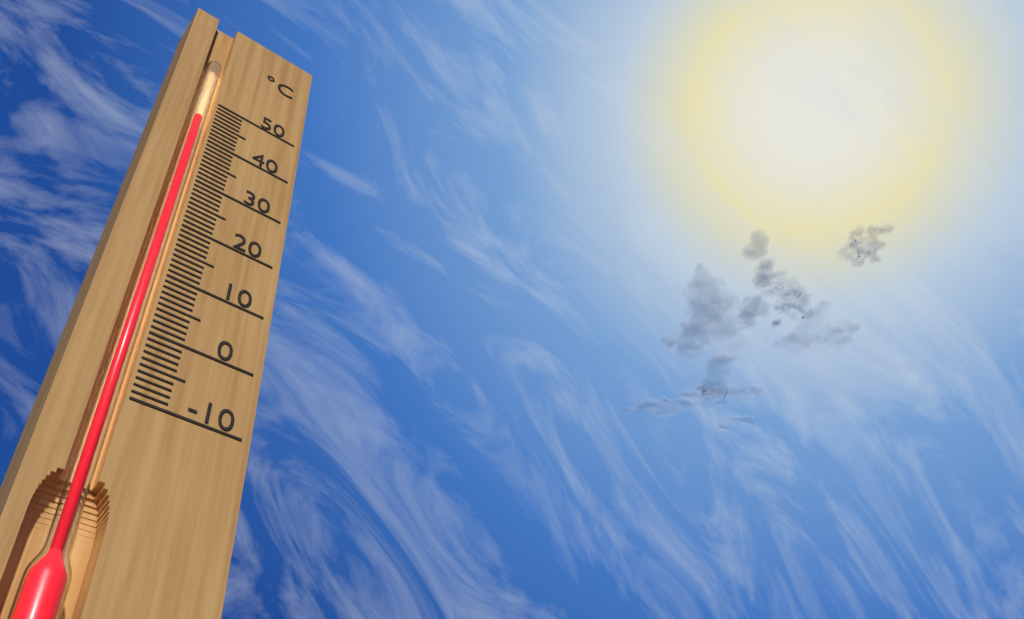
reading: 45 °C
